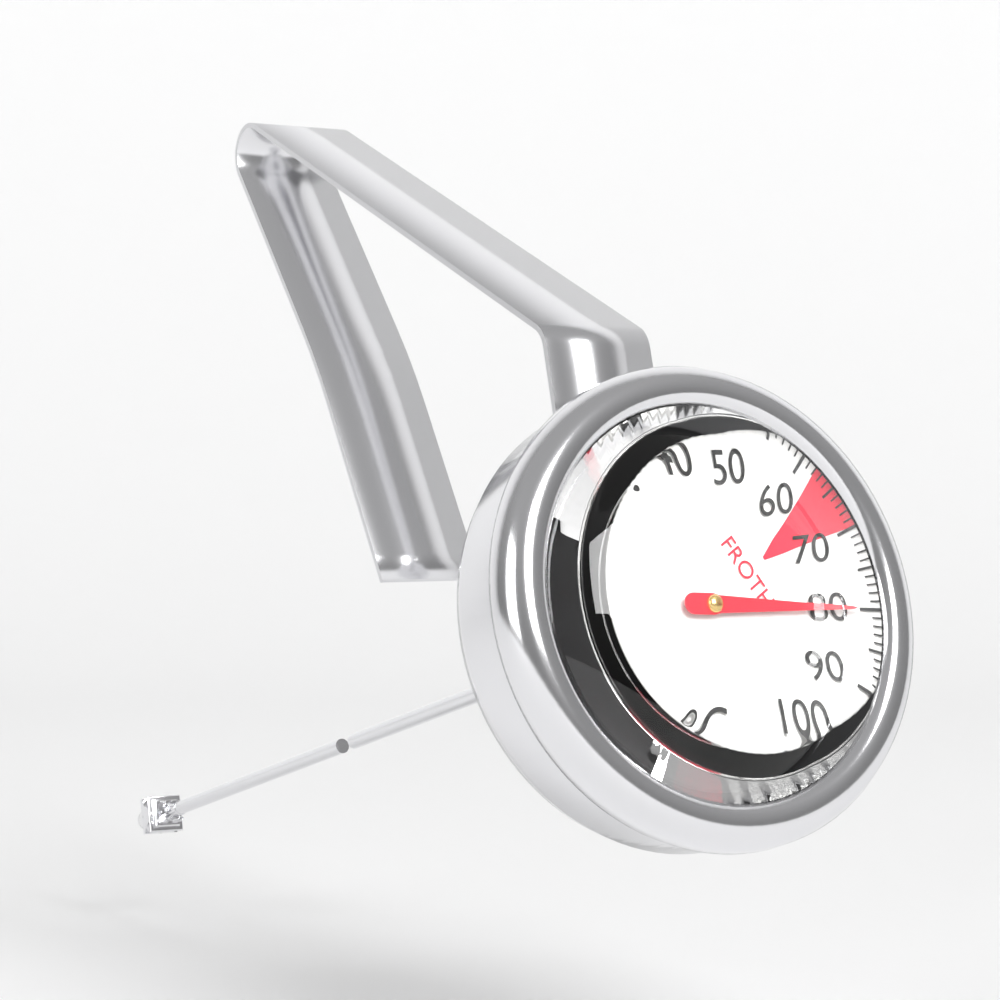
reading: 80 °C
